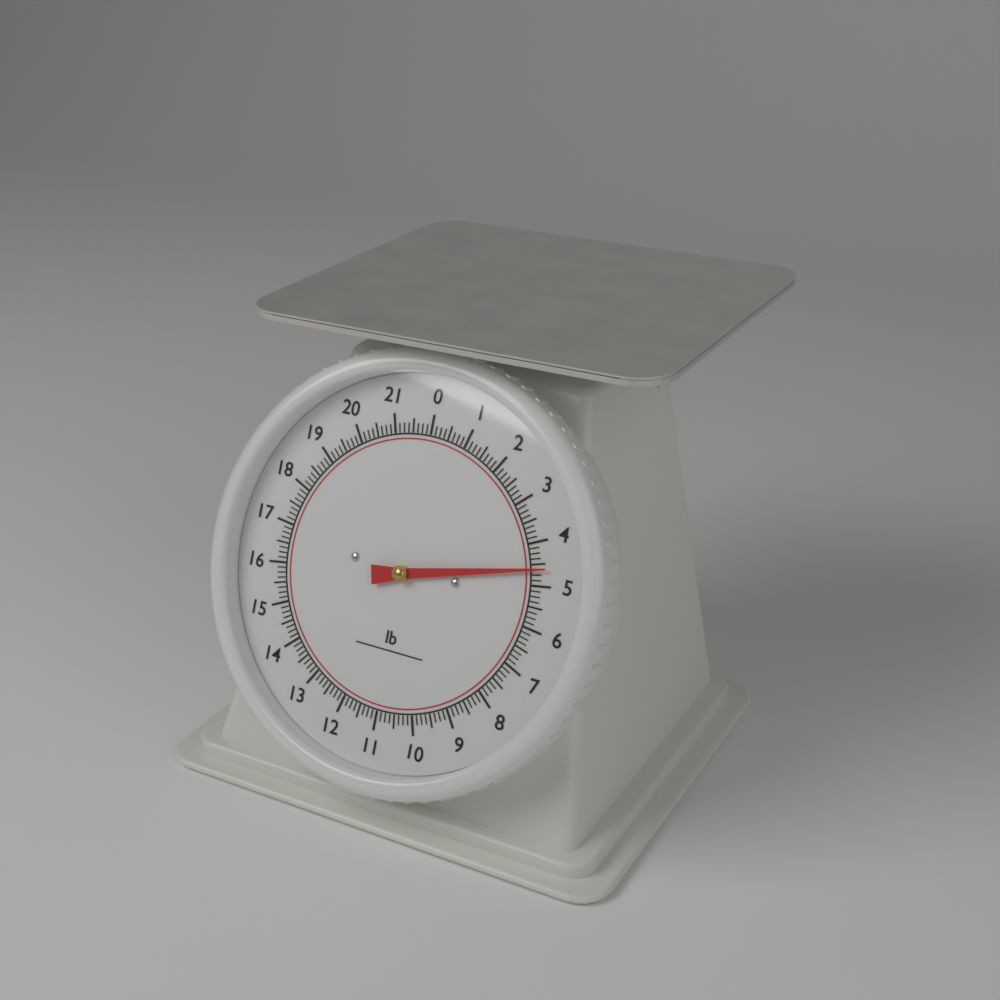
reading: 4.625 lb
